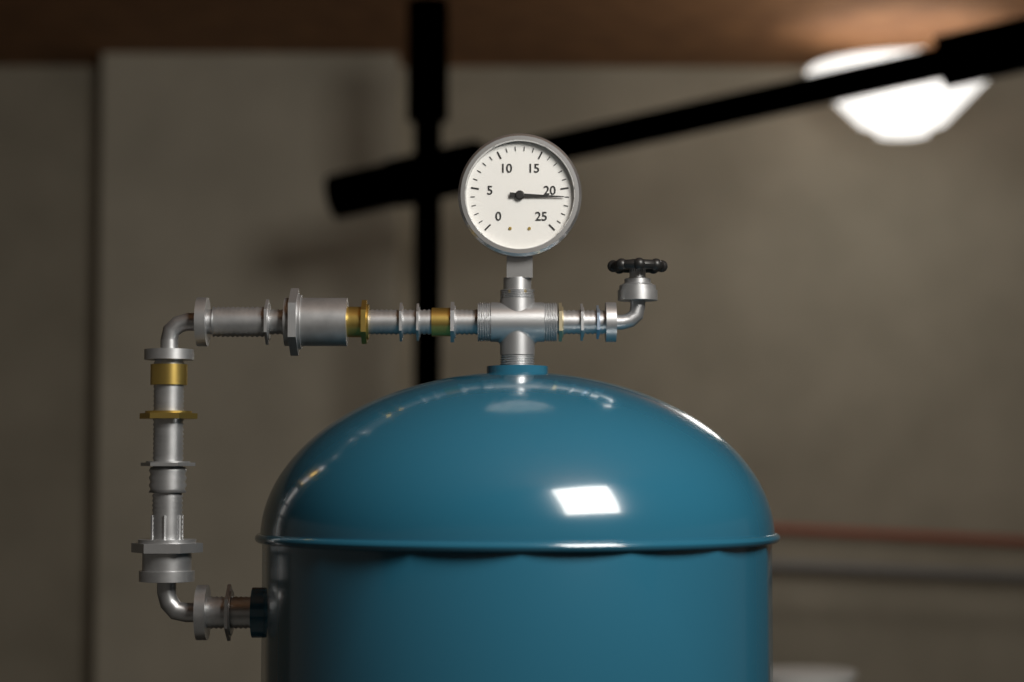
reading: 21 (no unit)
